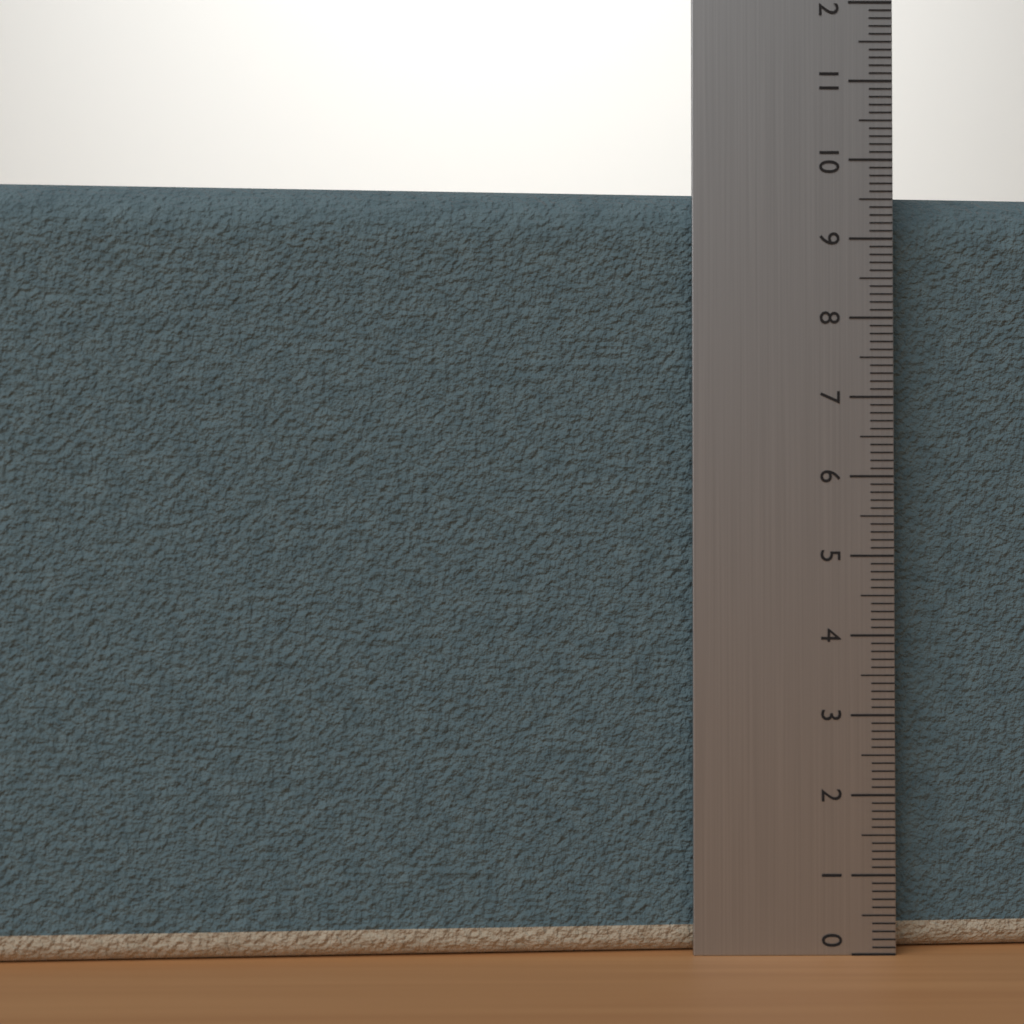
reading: 9.7 (no unit)
